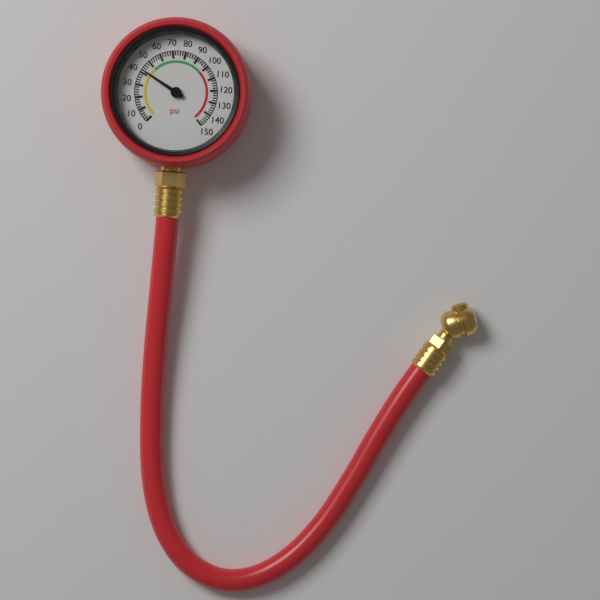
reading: 42 psi
